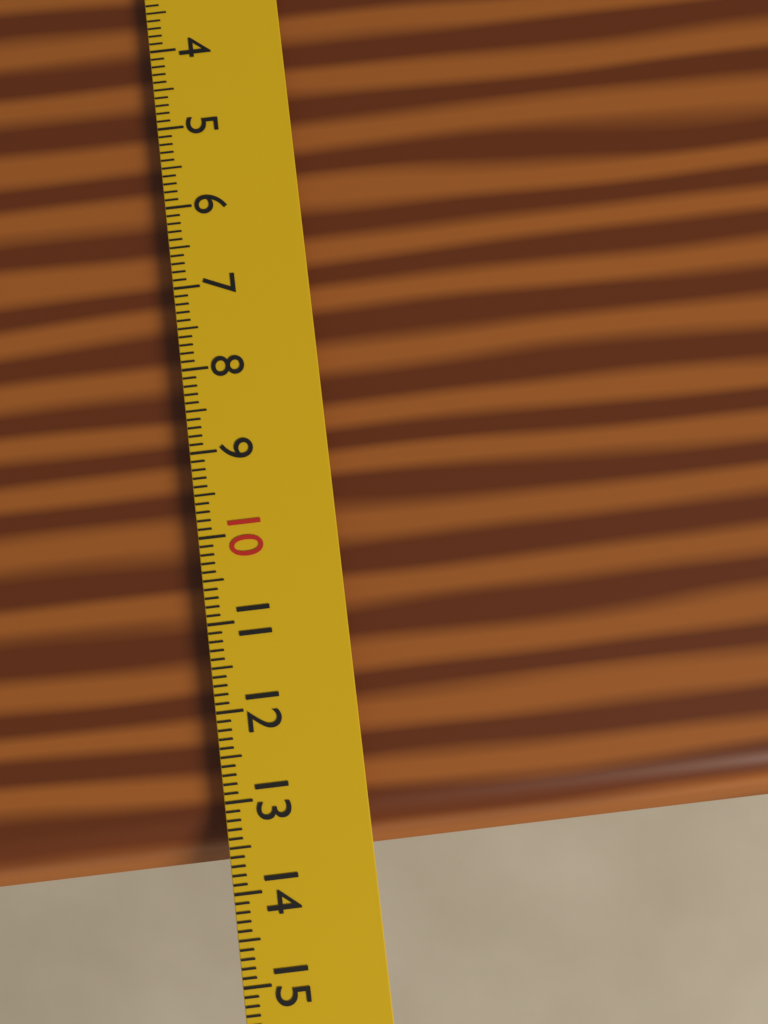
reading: 13.7 cm
